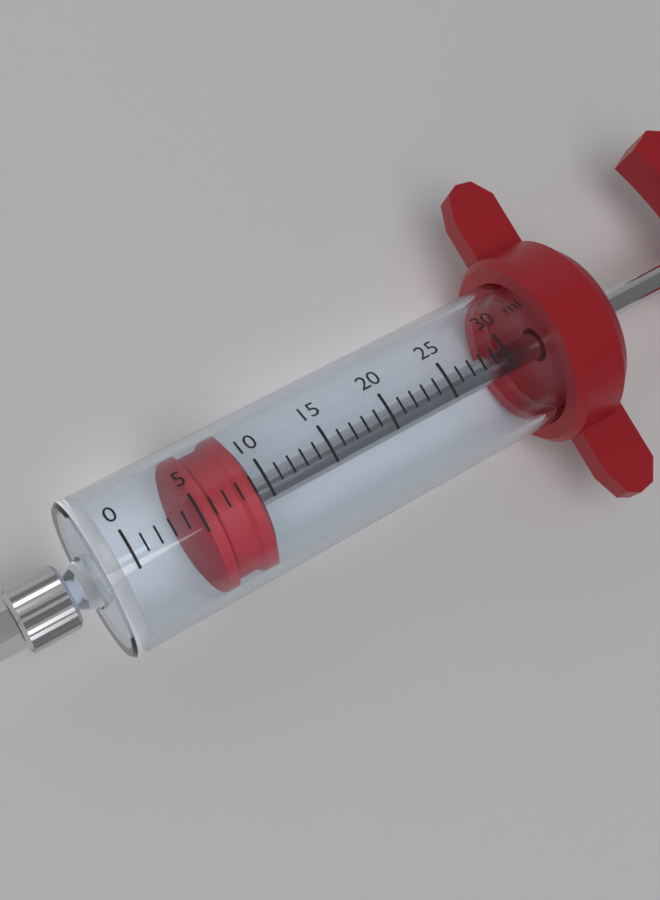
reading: 5 ml
